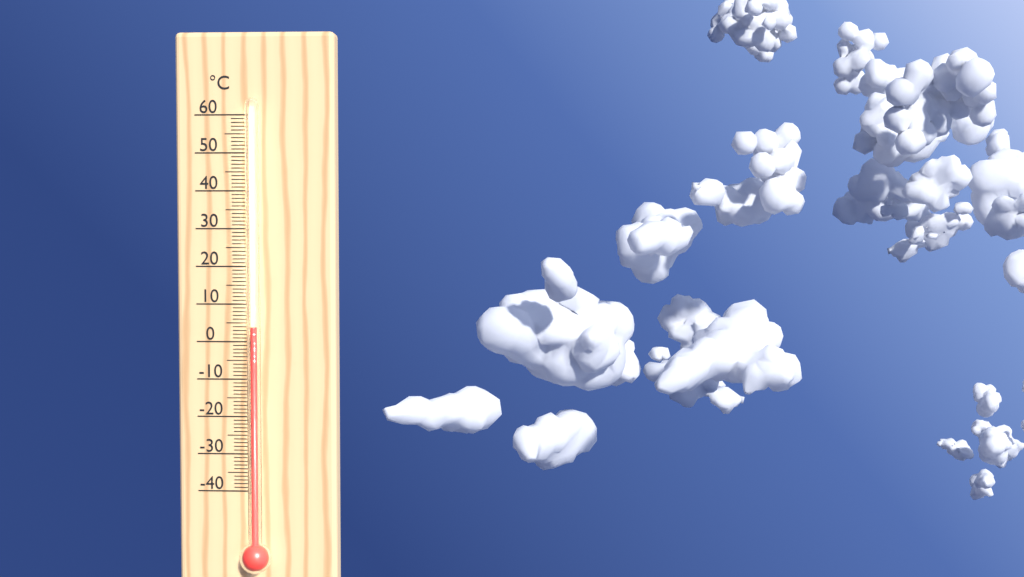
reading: 4 °C
